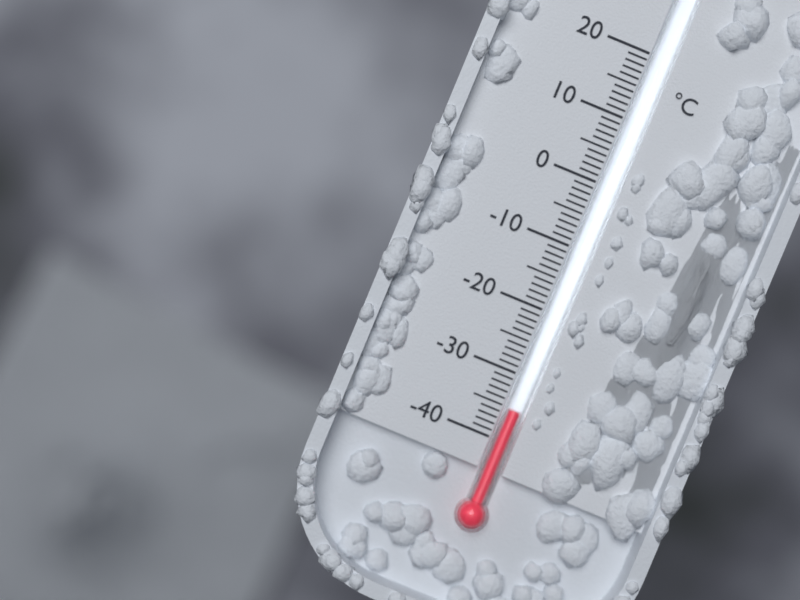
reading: -35 °C
